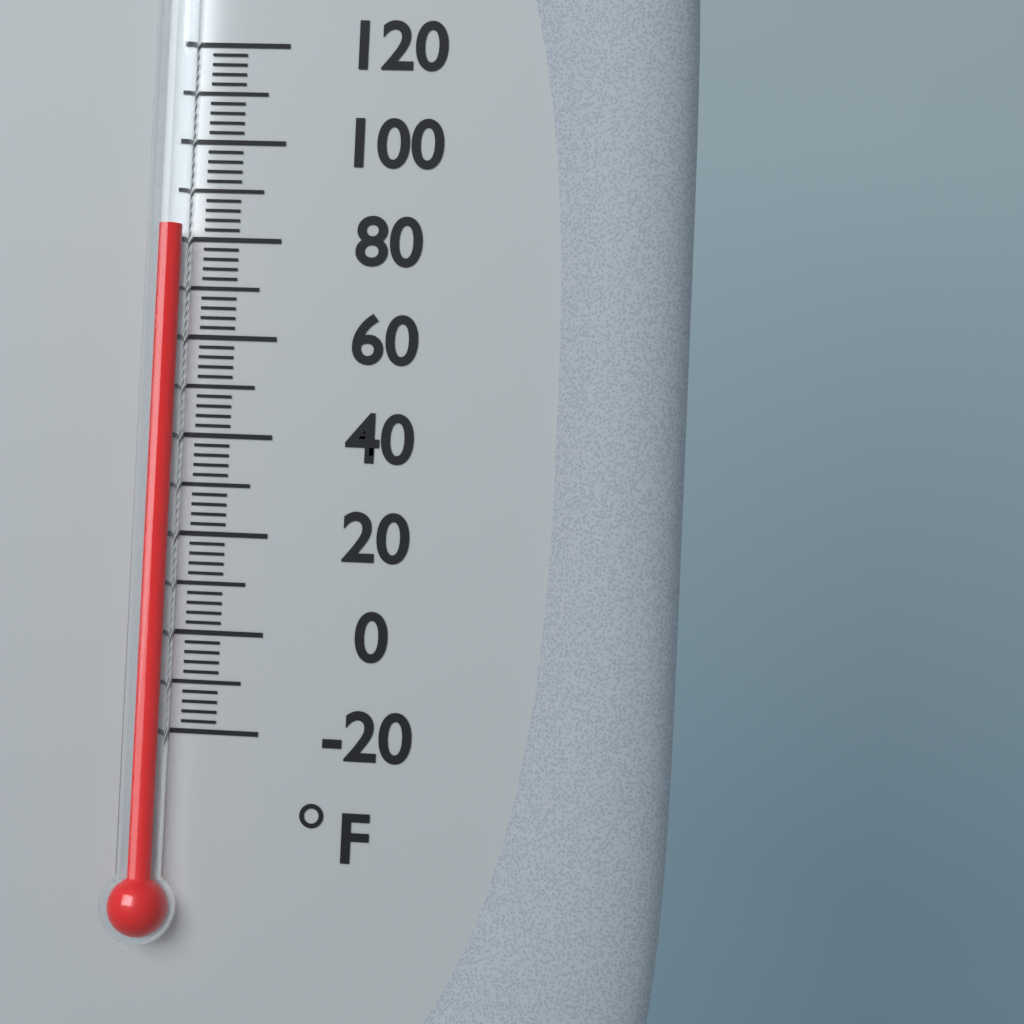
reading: 82 °F
